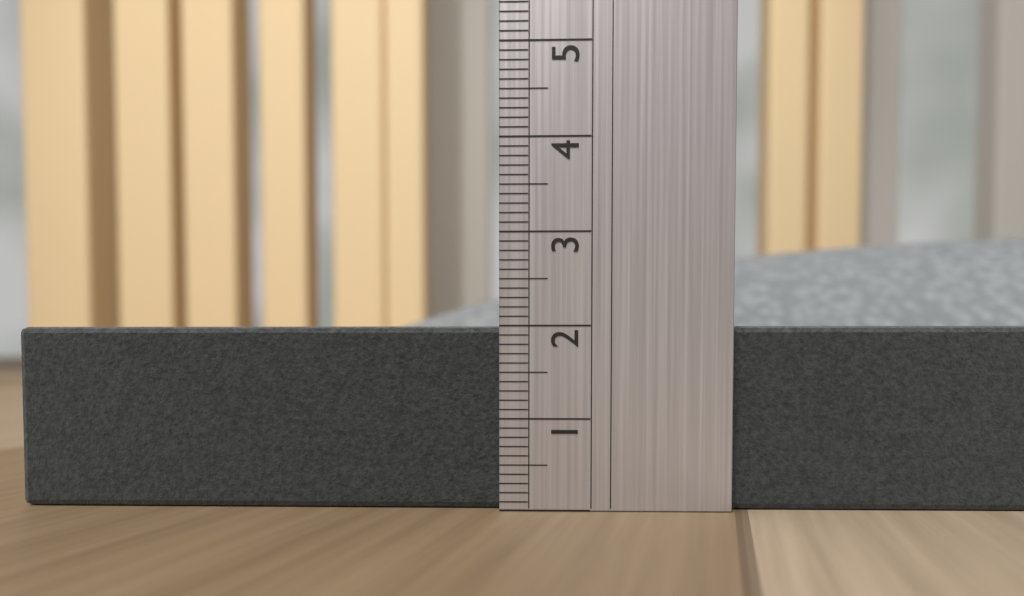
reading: 2.0 (no unit)
